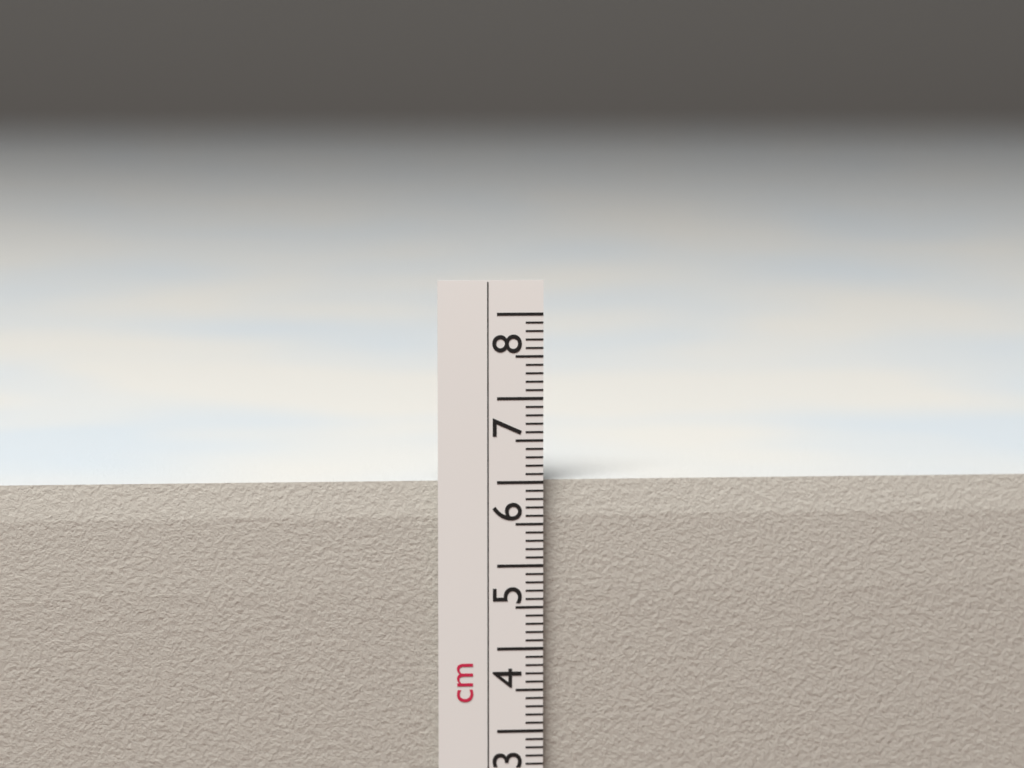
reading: 6.0 cm
